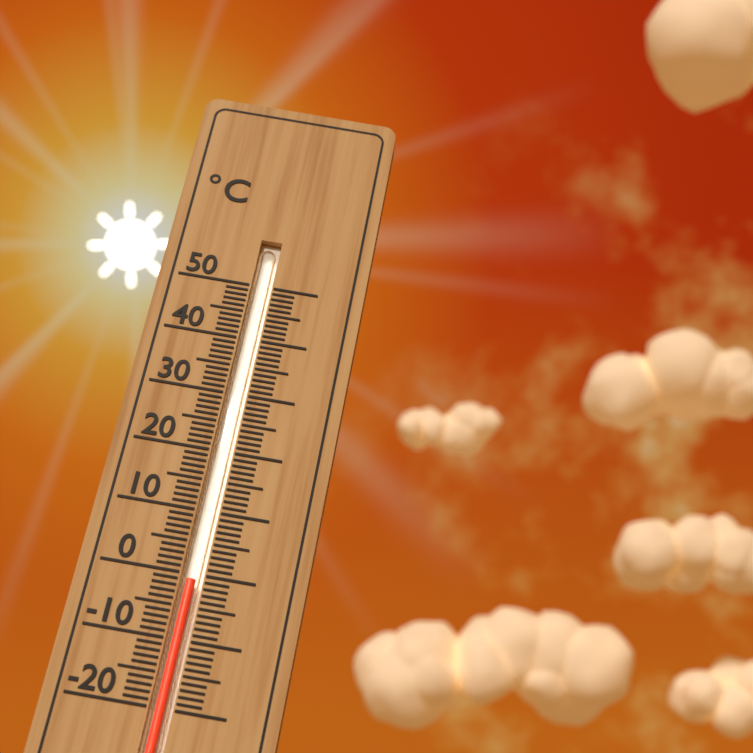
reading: -1 °C
